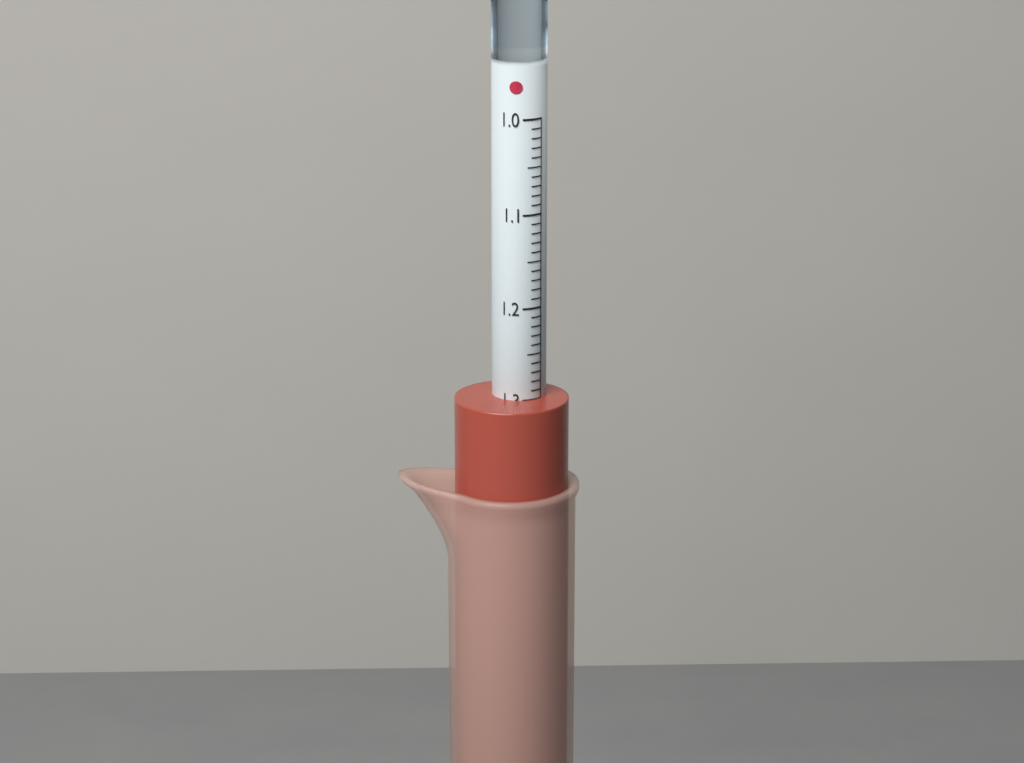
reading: 1.30 (no unit)
